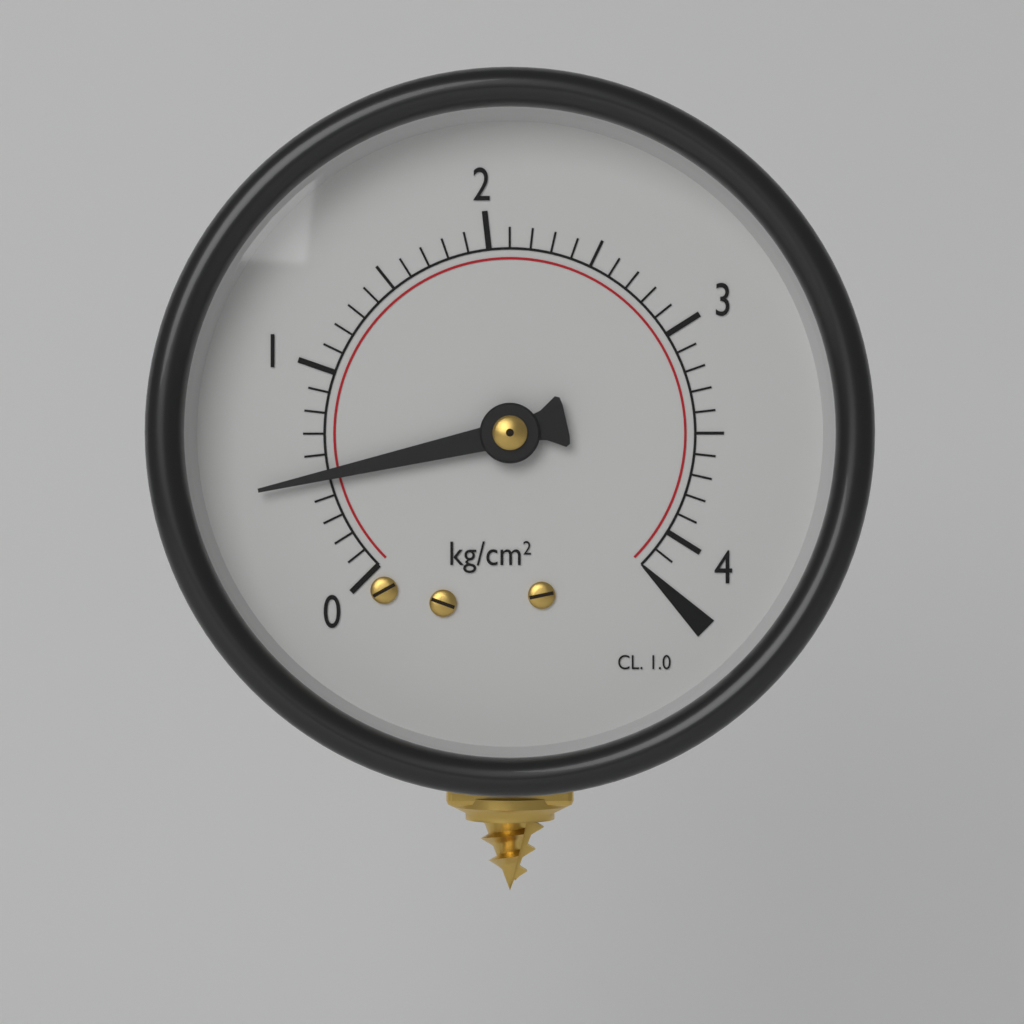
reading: 0.5 kg/cm²
